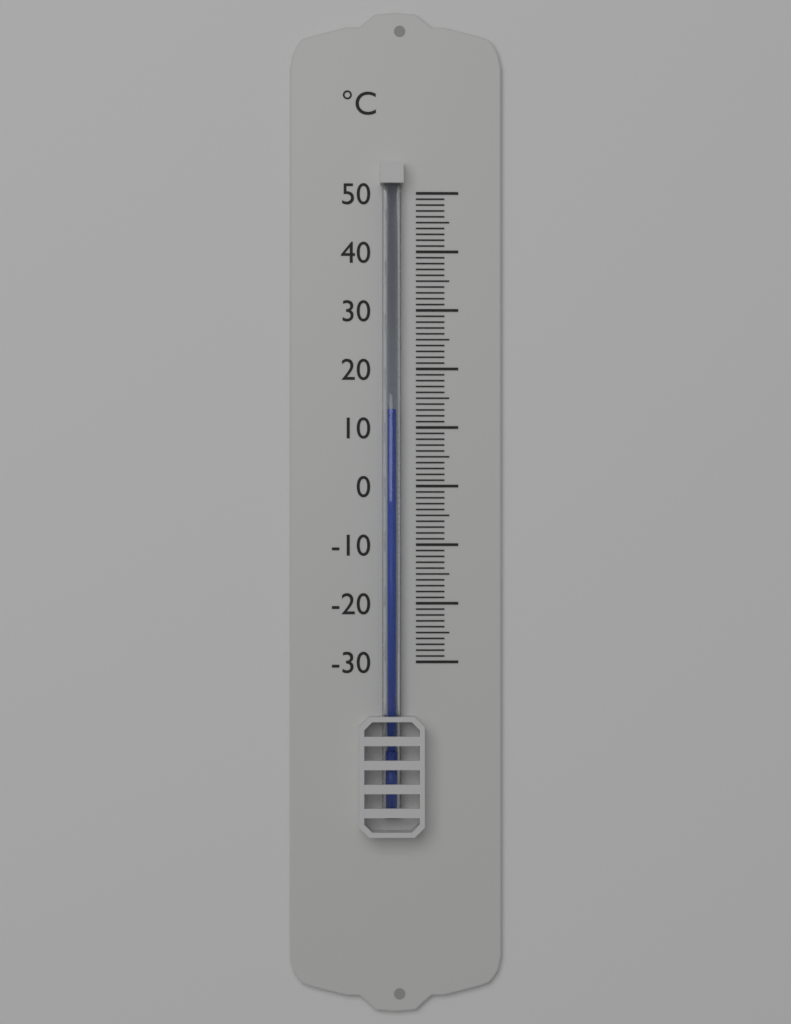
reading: 13 °C
